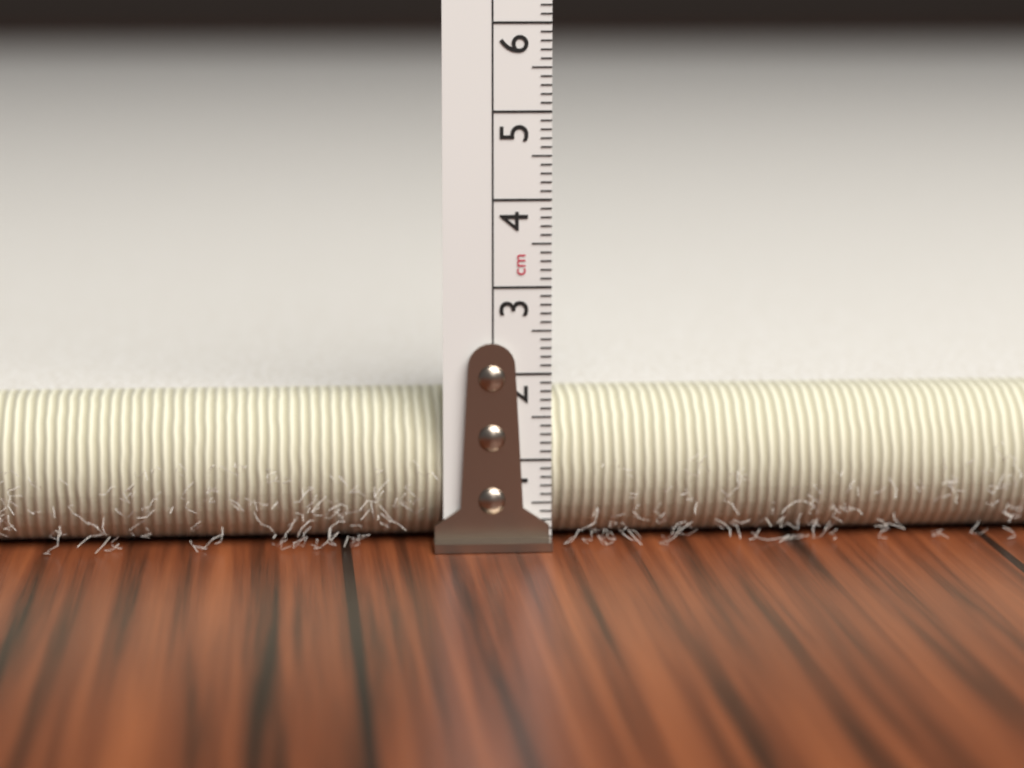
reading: 1.7 cm
